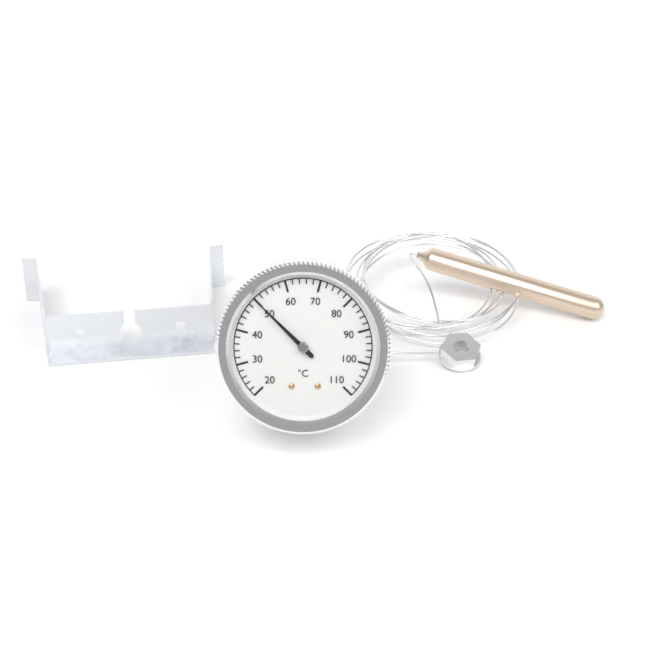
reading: 50 °C
